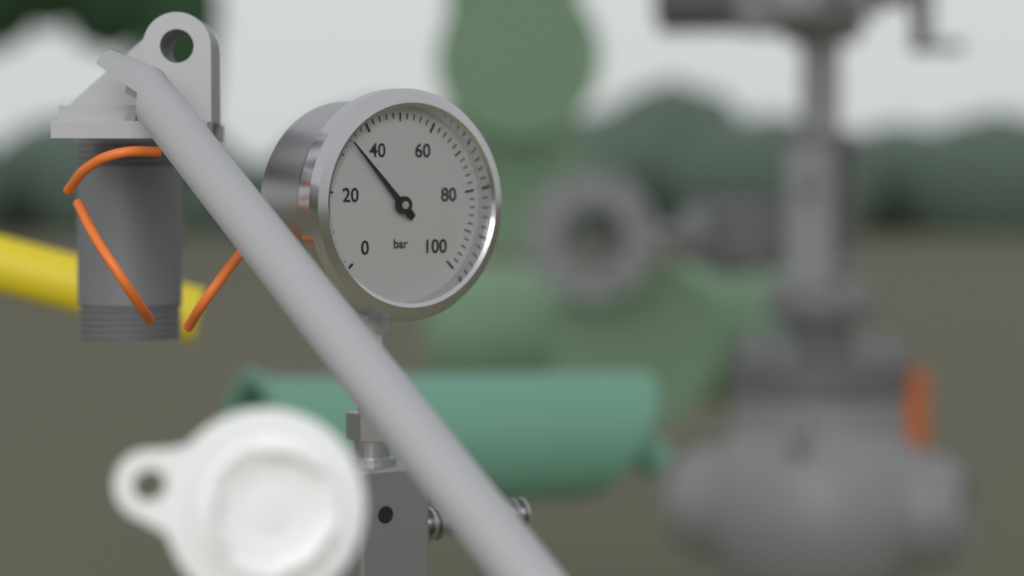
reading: 34 bar
